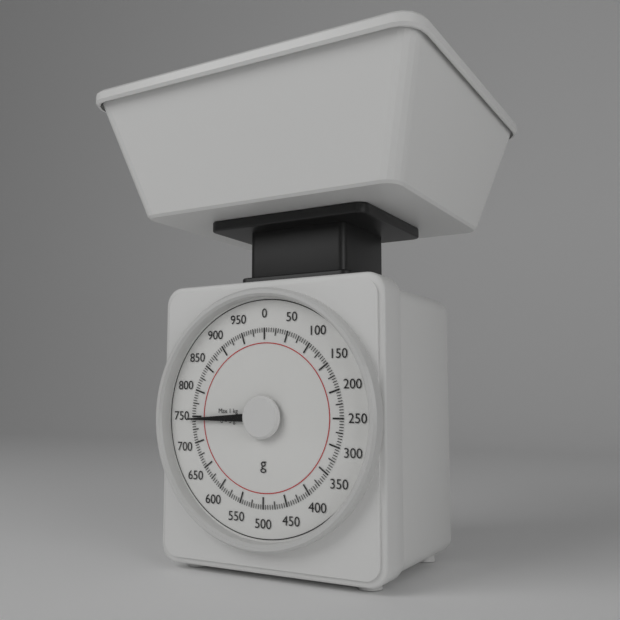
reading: 745 g
